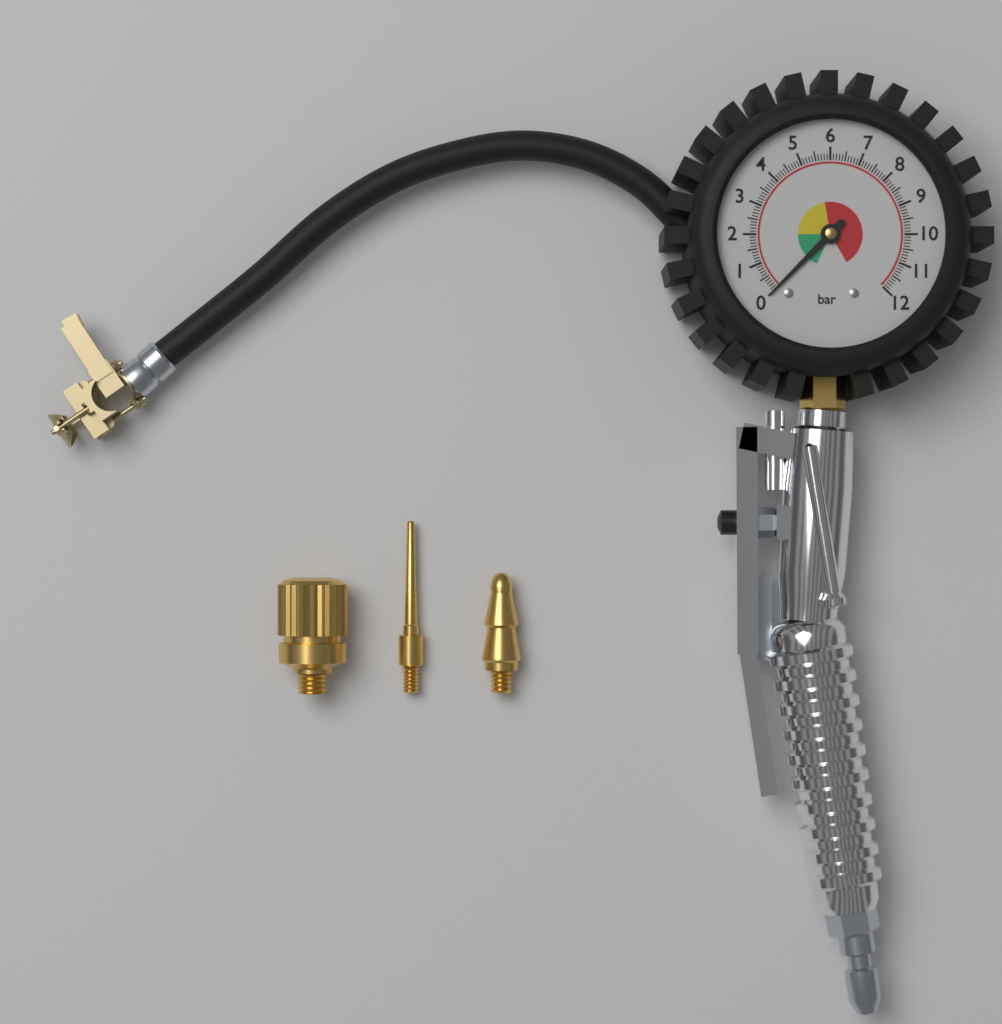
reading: 0.0 bar
